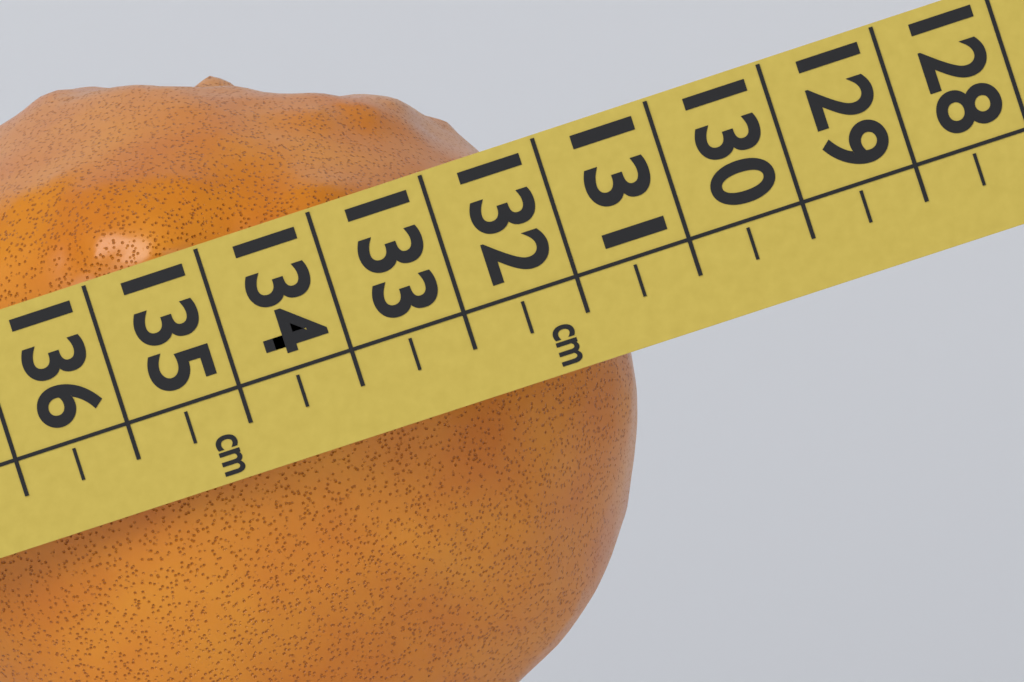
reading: 132.0 cm
